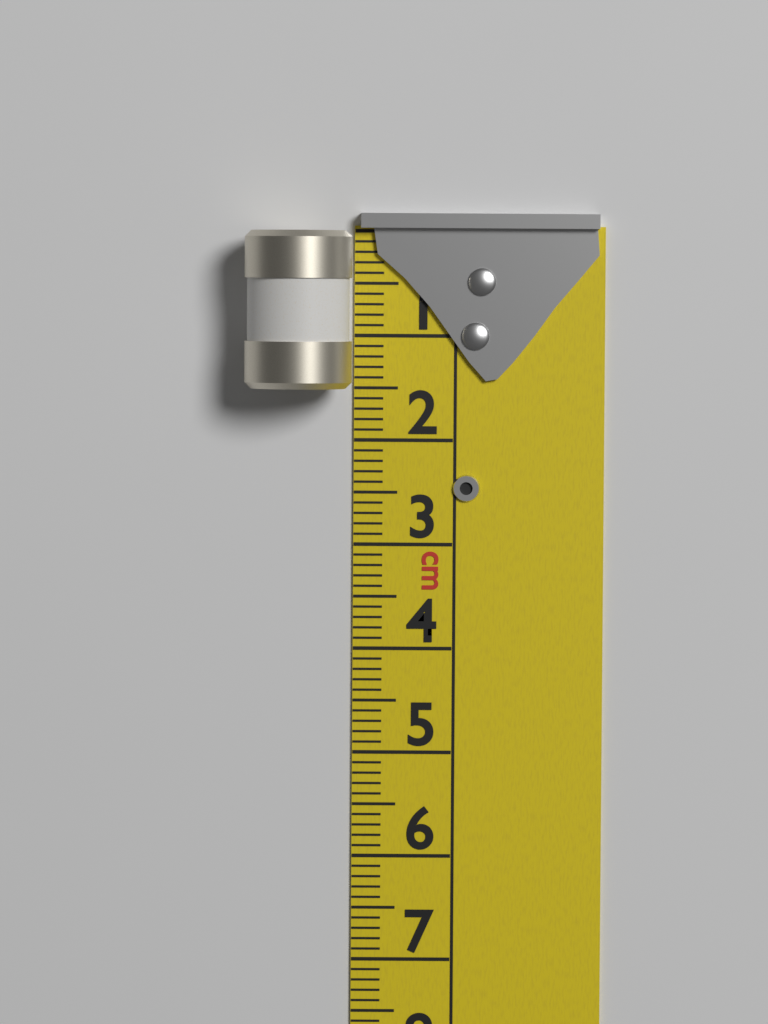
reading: 1.5 cm
